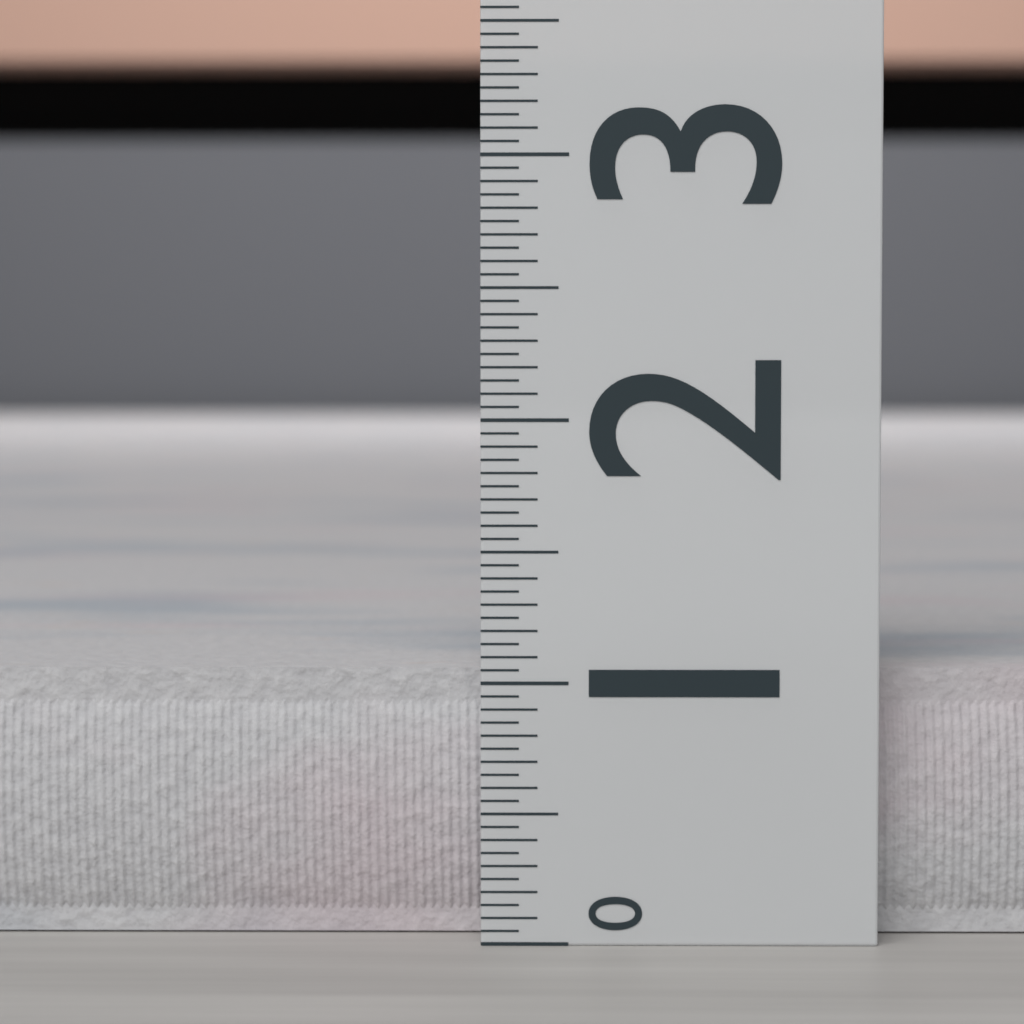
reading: 1.05 (no unit)
